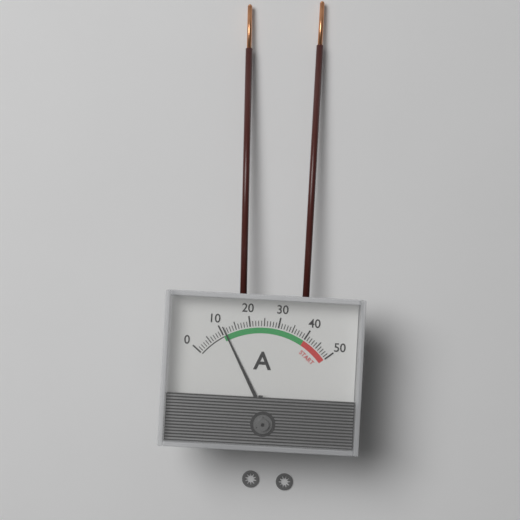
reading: 11 A
